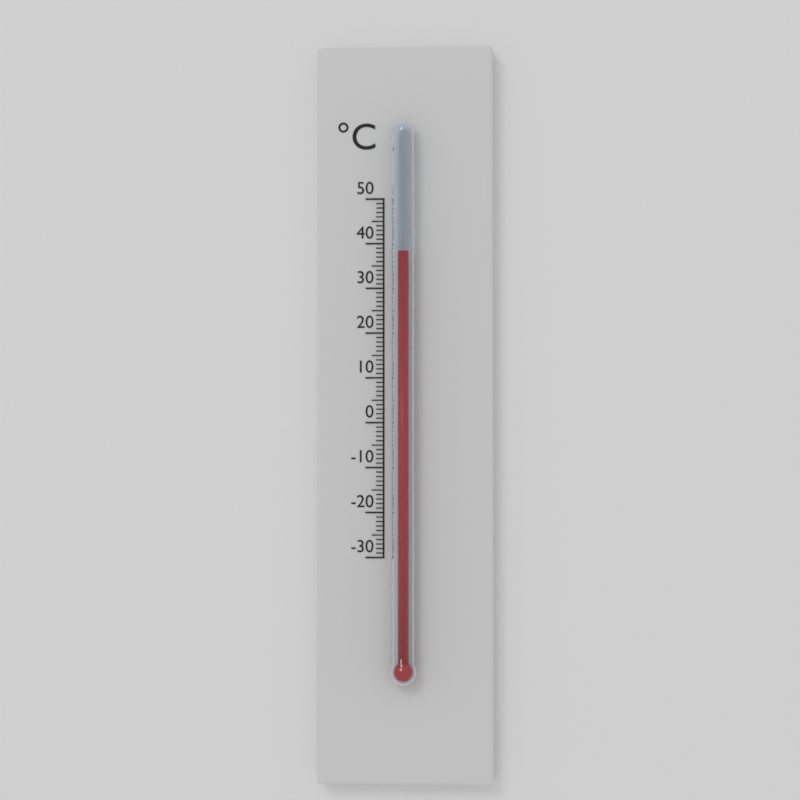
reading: 38 °C
